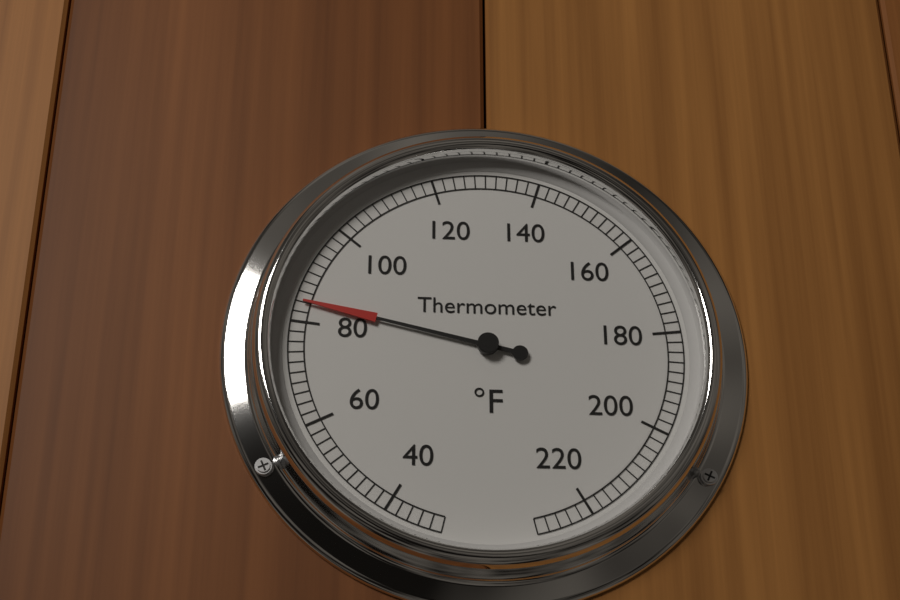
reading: 84 °F
